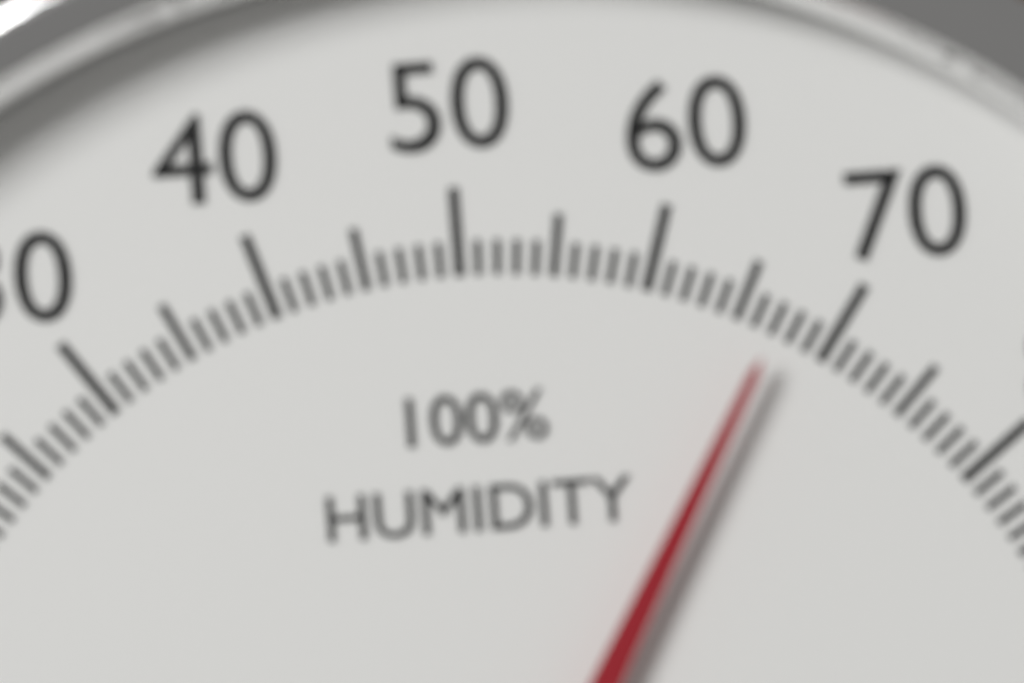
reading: 67 %
